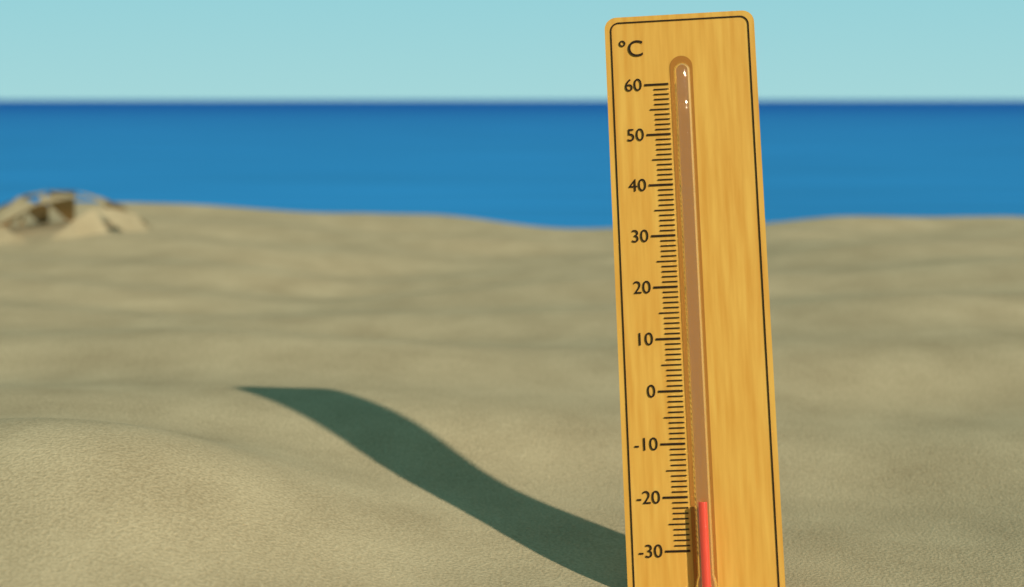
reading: -21 °C
